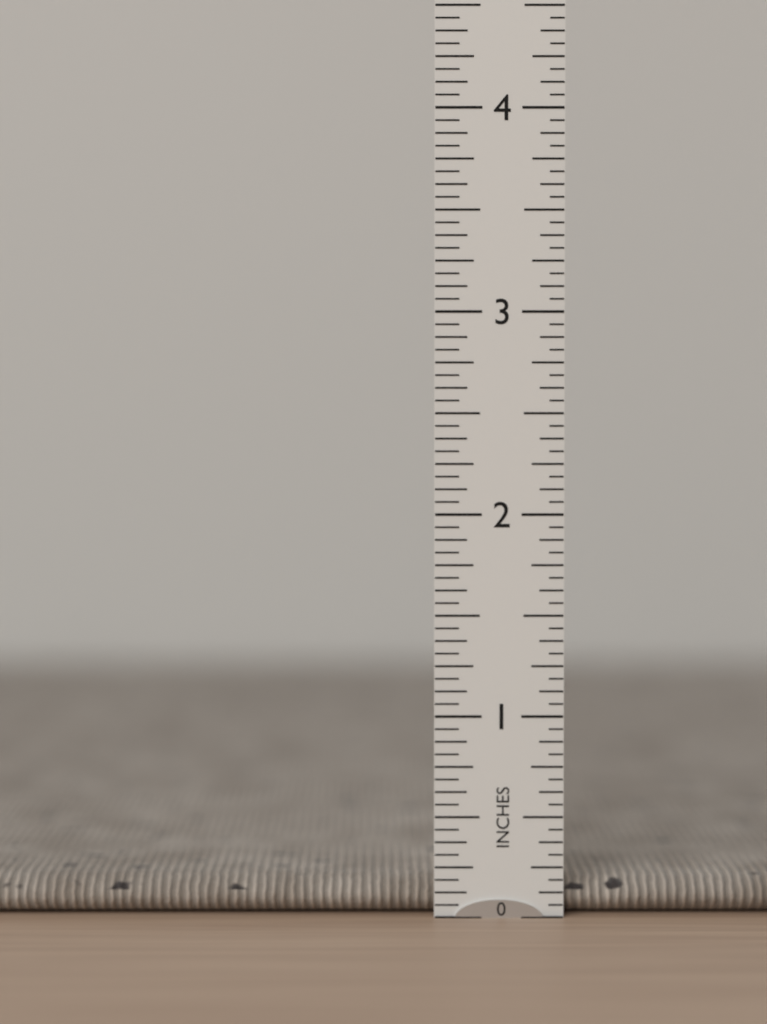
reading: 0.1875 in
